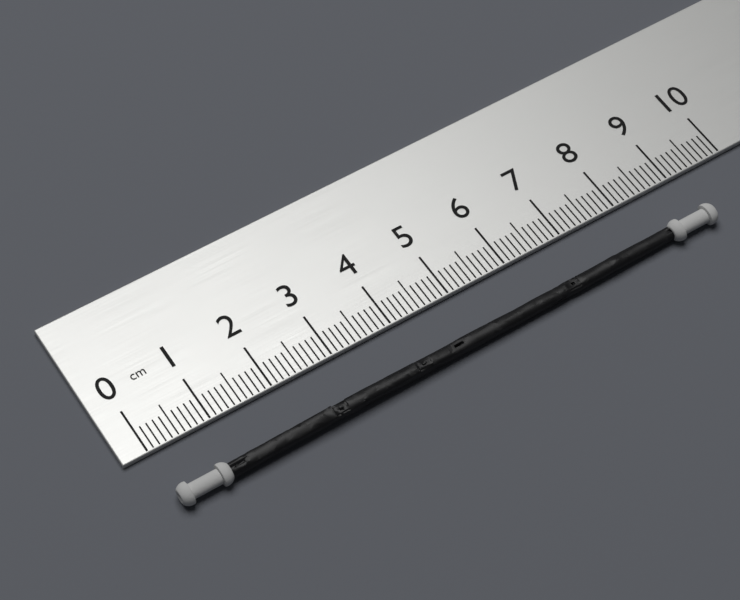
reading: 9.2 cm
